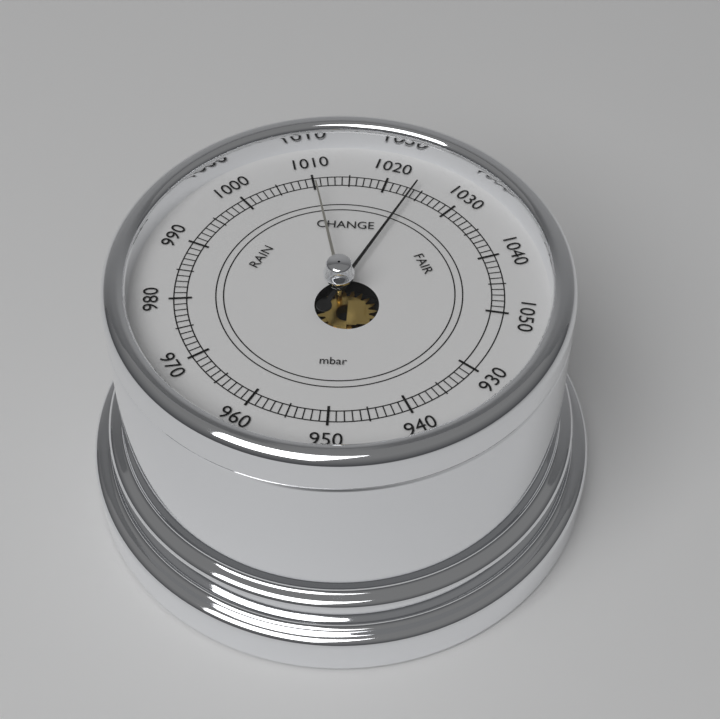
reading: 1024 mbar
